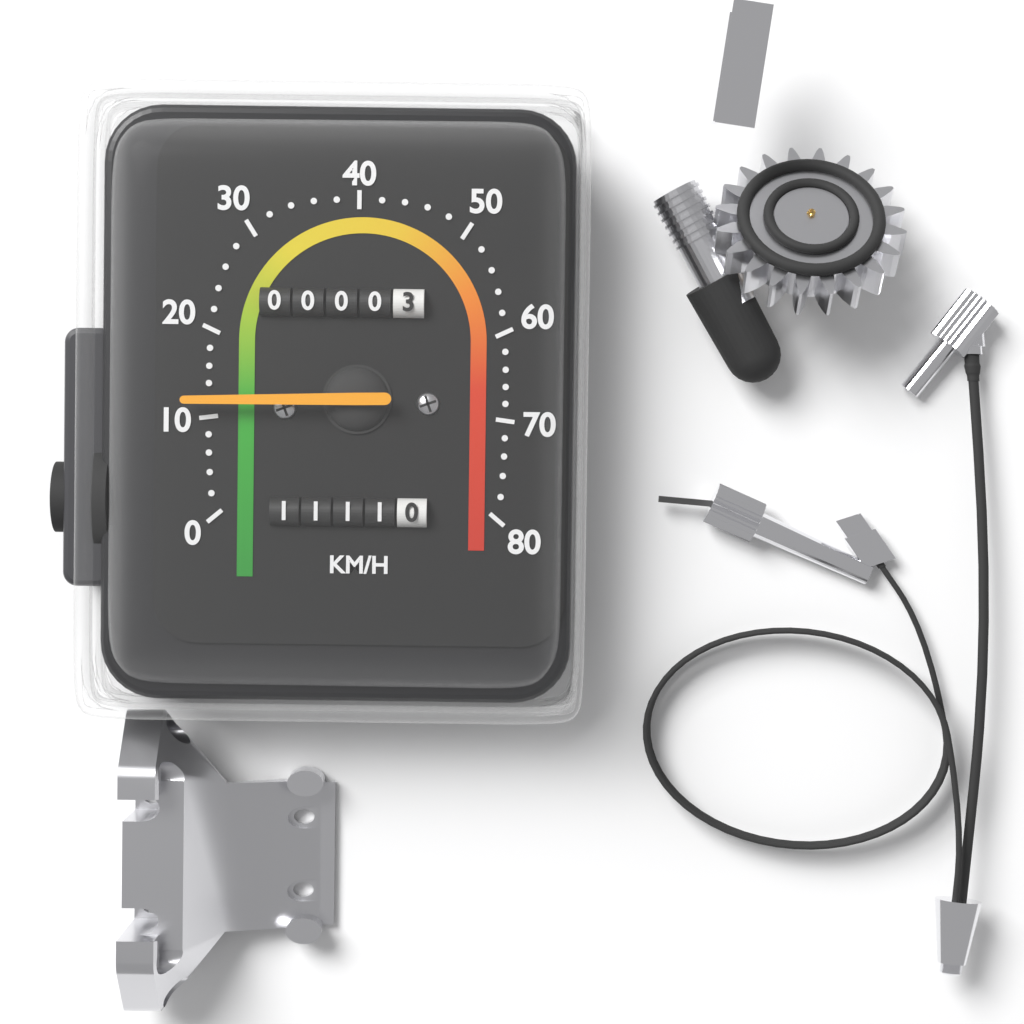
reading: 12 km/h
